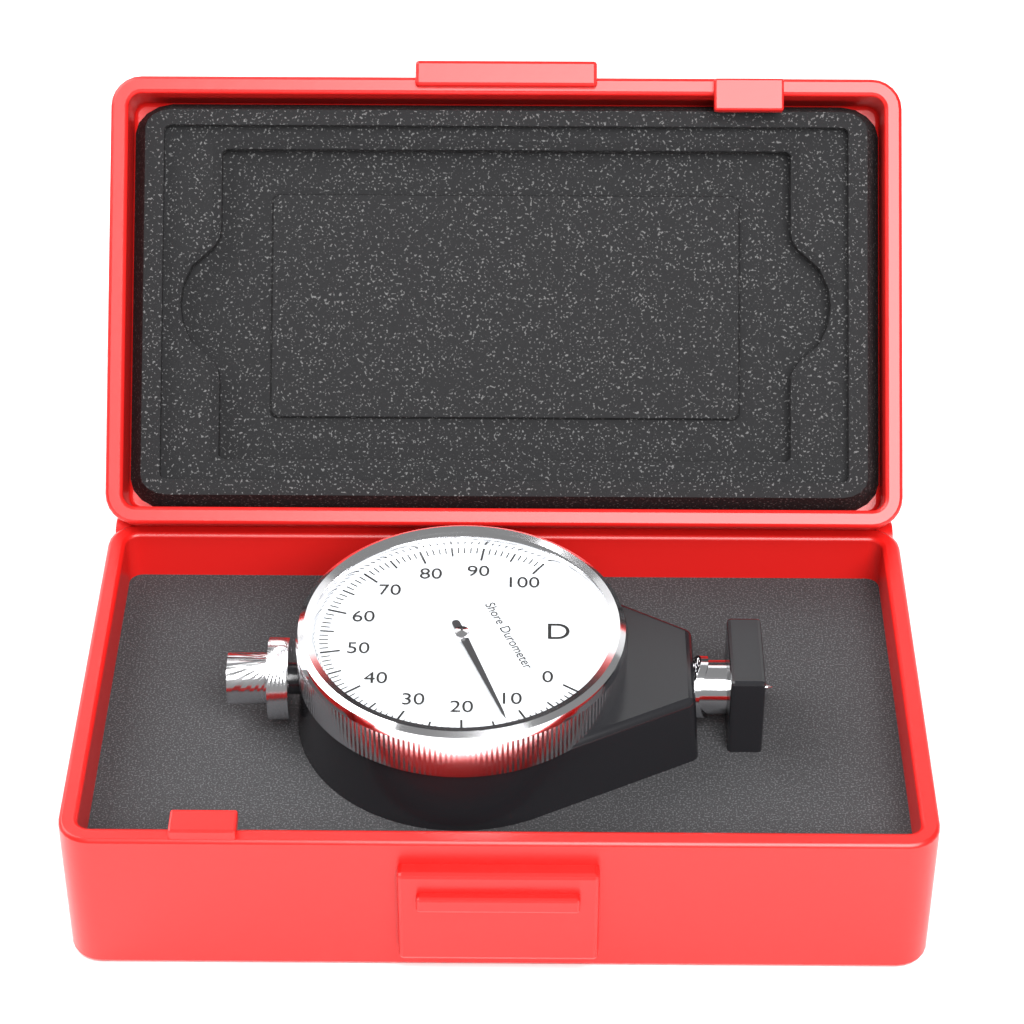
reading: 13 Shore D
